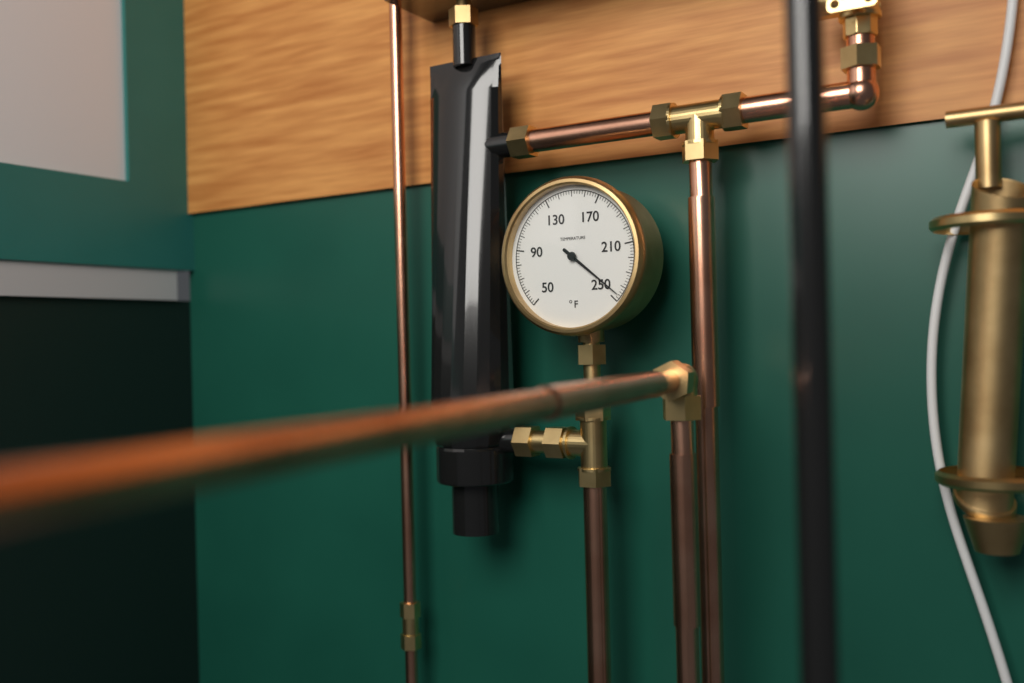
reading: 246 °F
